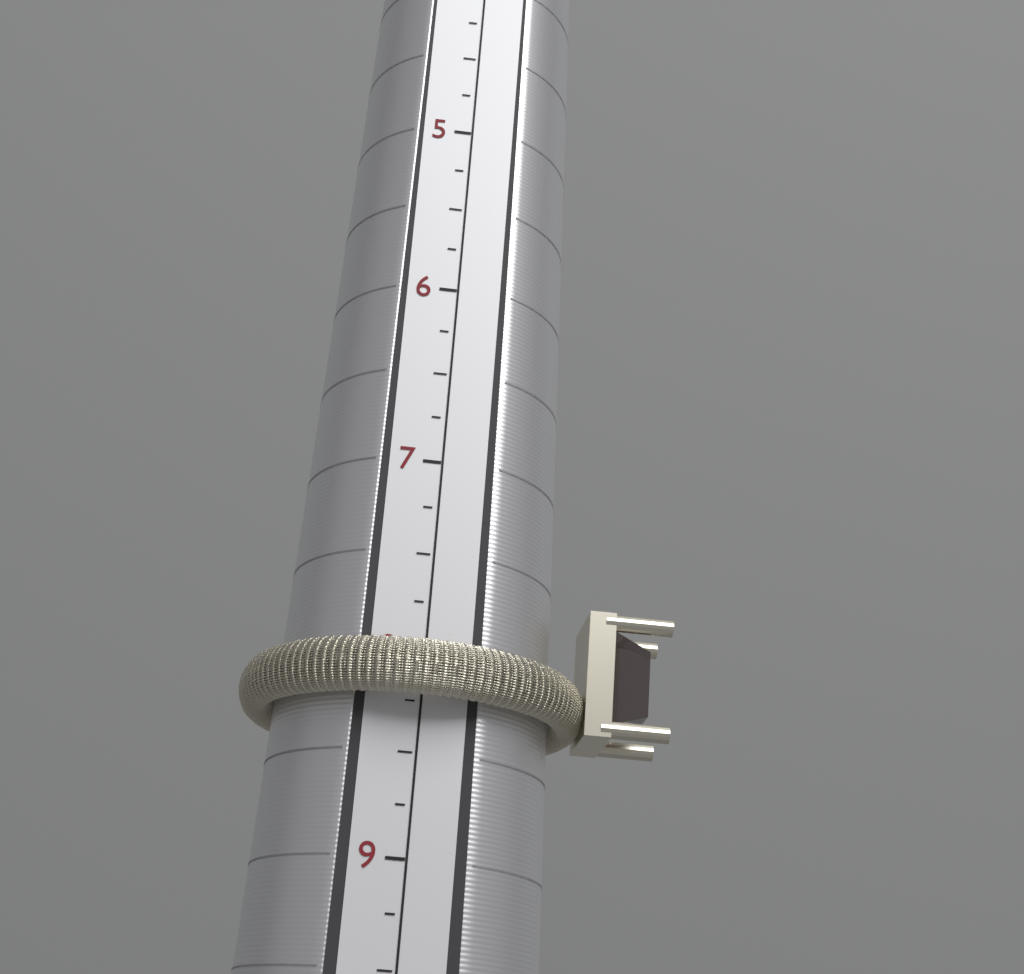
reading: 8.25 (no unit)
